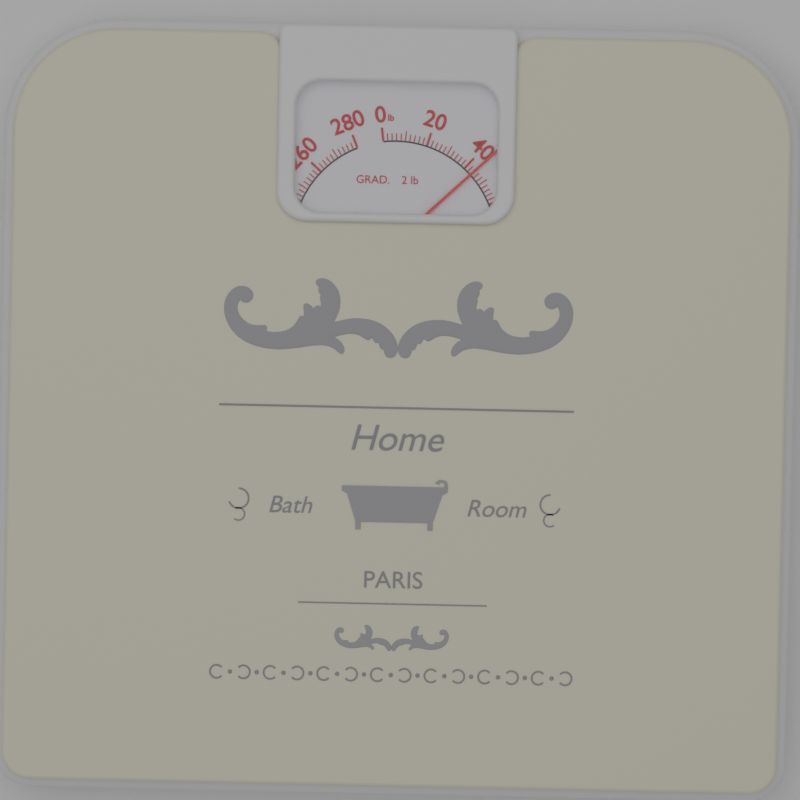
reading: 44 lb
